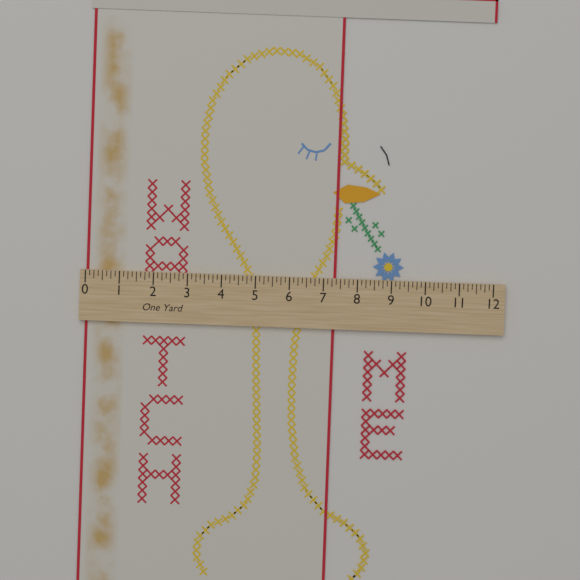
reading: 7.375 in
